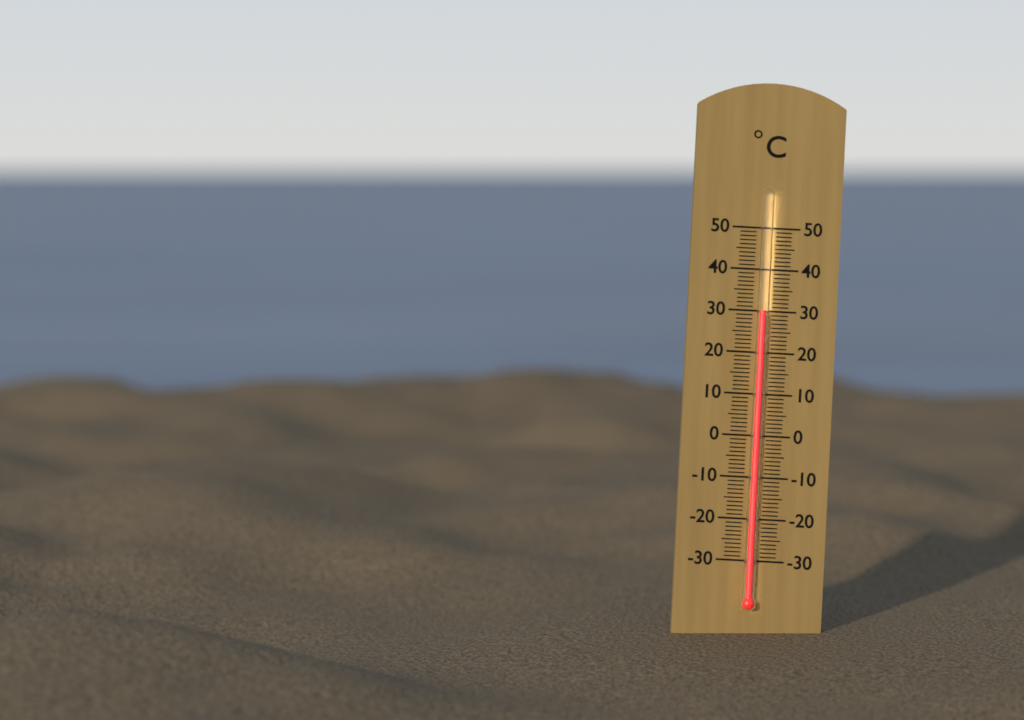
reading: 30 °C
